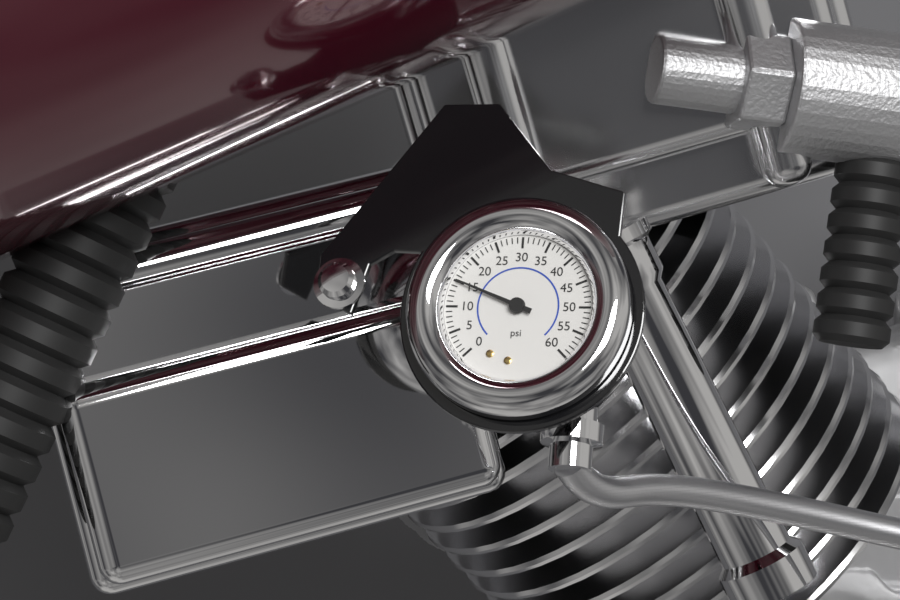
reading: 15 psi
